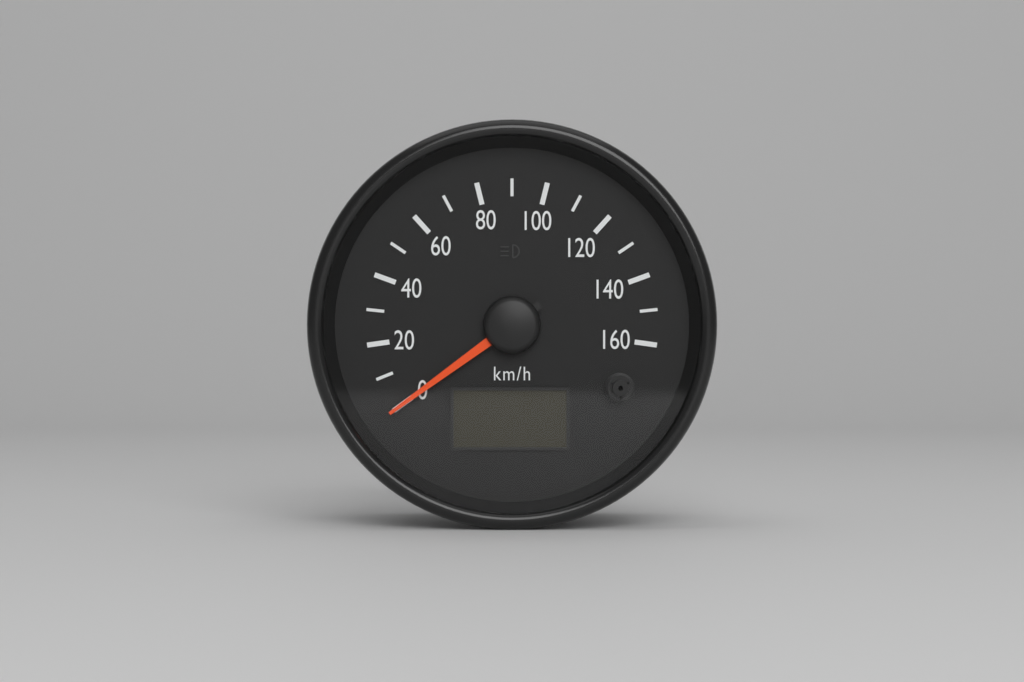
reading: 0 km/h
